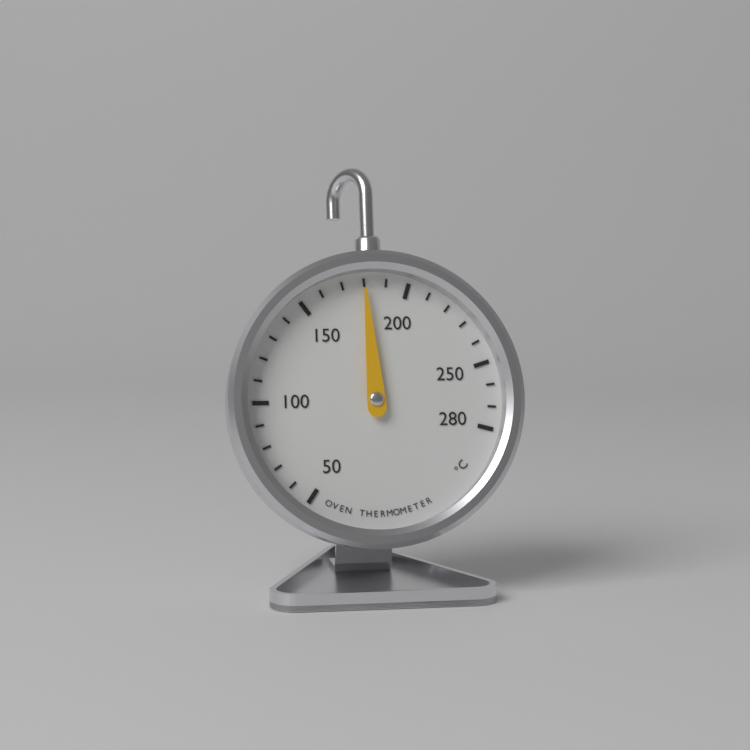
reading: 180 °C
